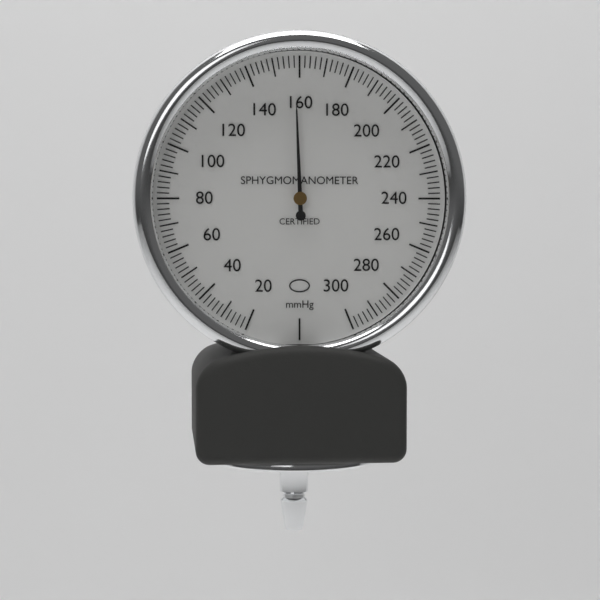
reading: 158 mmHg
